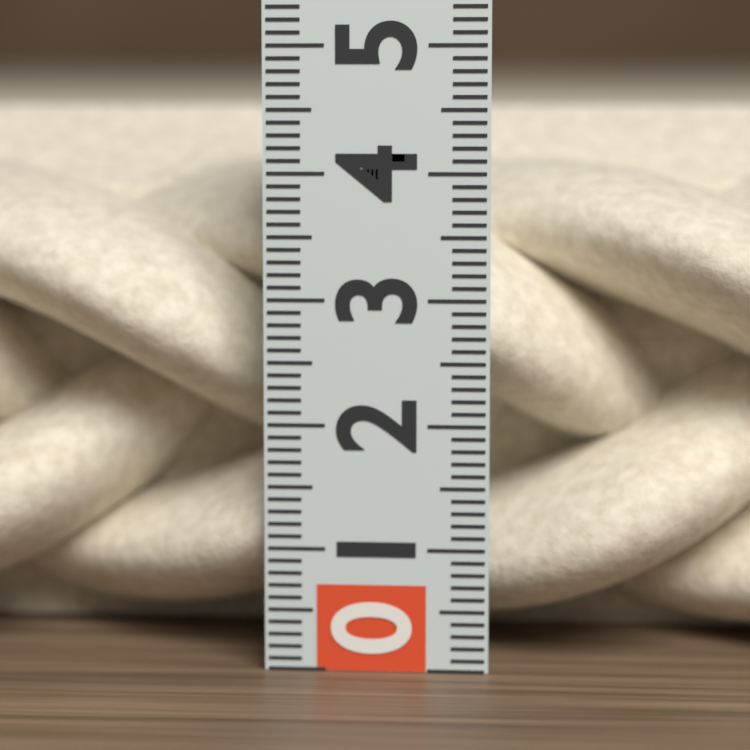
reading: 4.5 (no unit)
